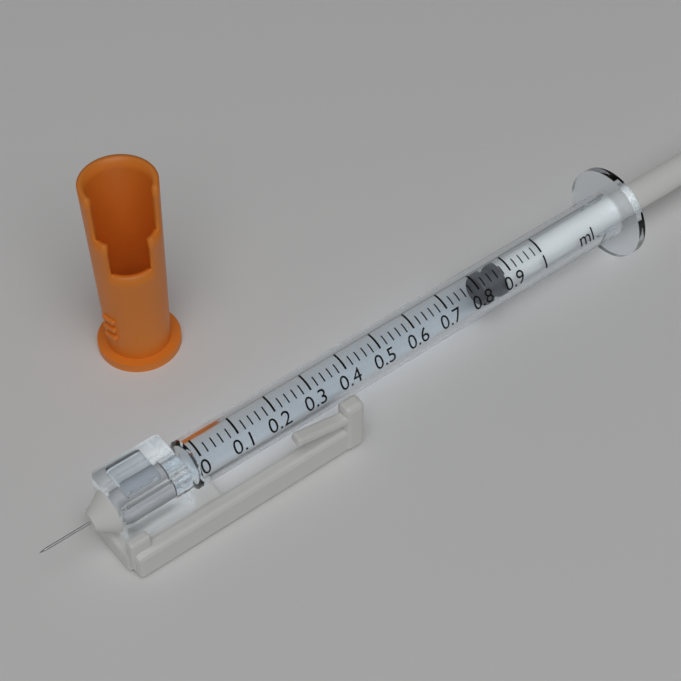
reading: 0.82 ml
